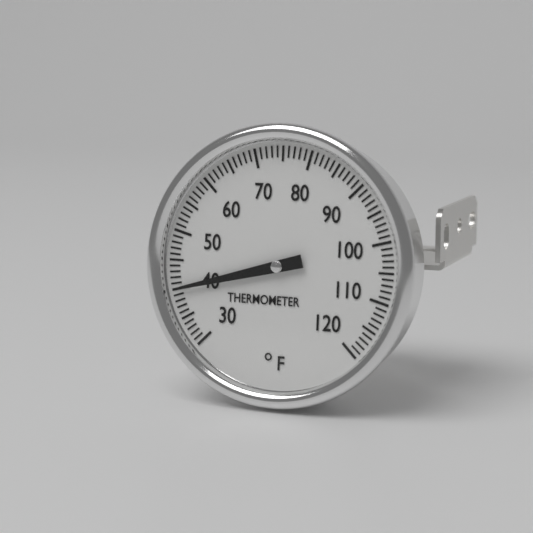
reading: 40 °F
